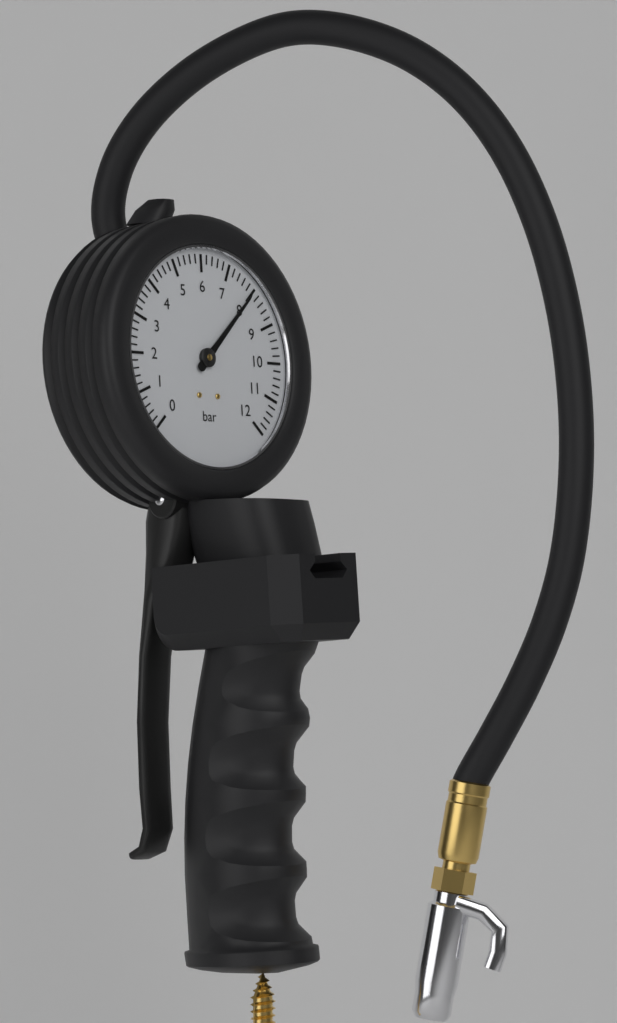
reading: 8.0 bar
